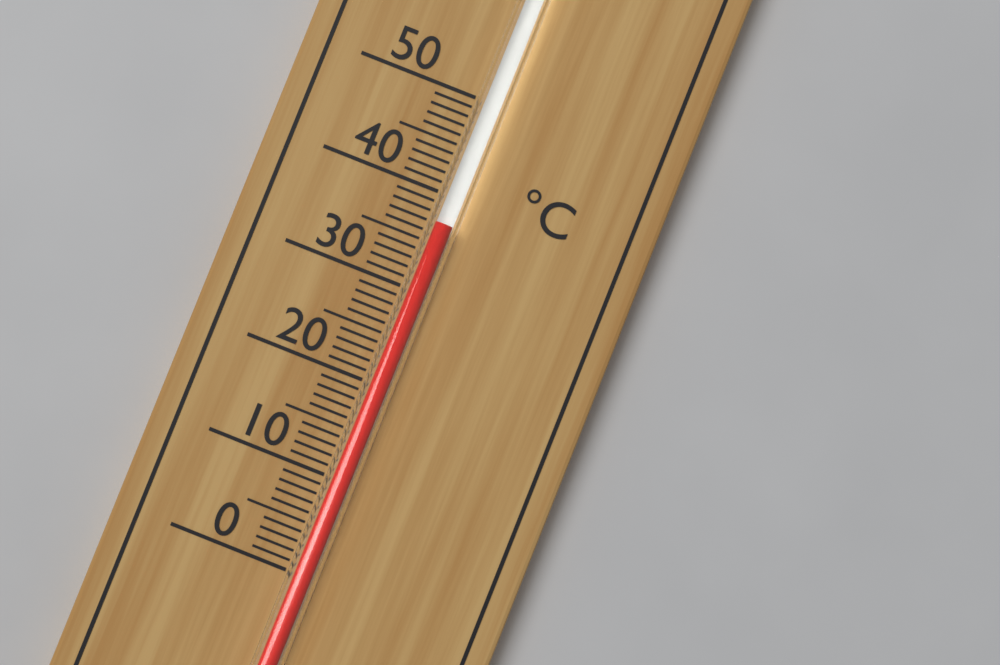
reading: 37 °C
